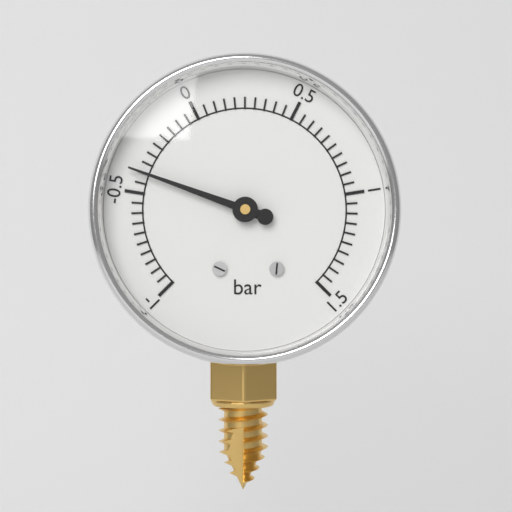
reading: -0.40 bar
